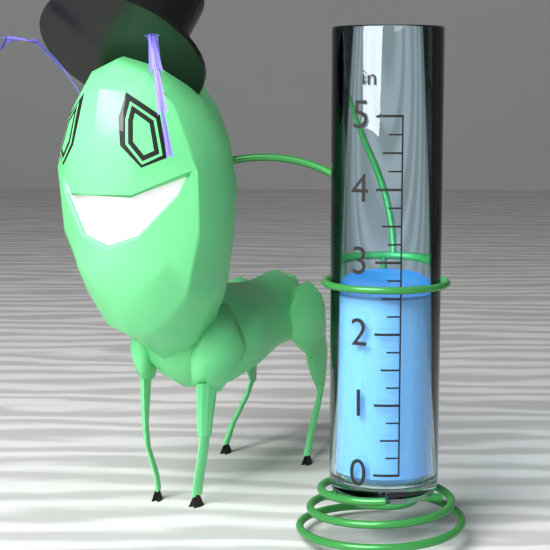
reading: 2.50 in
